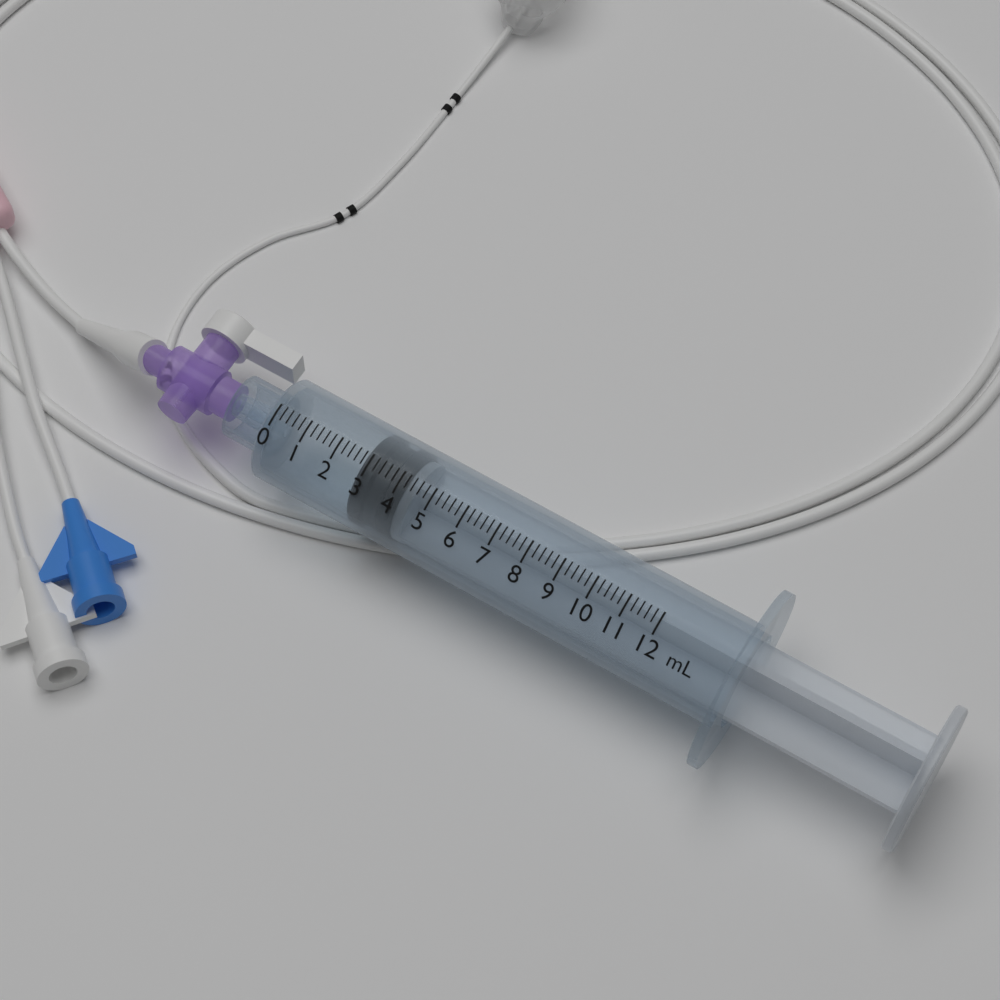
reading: 2.8 mL
